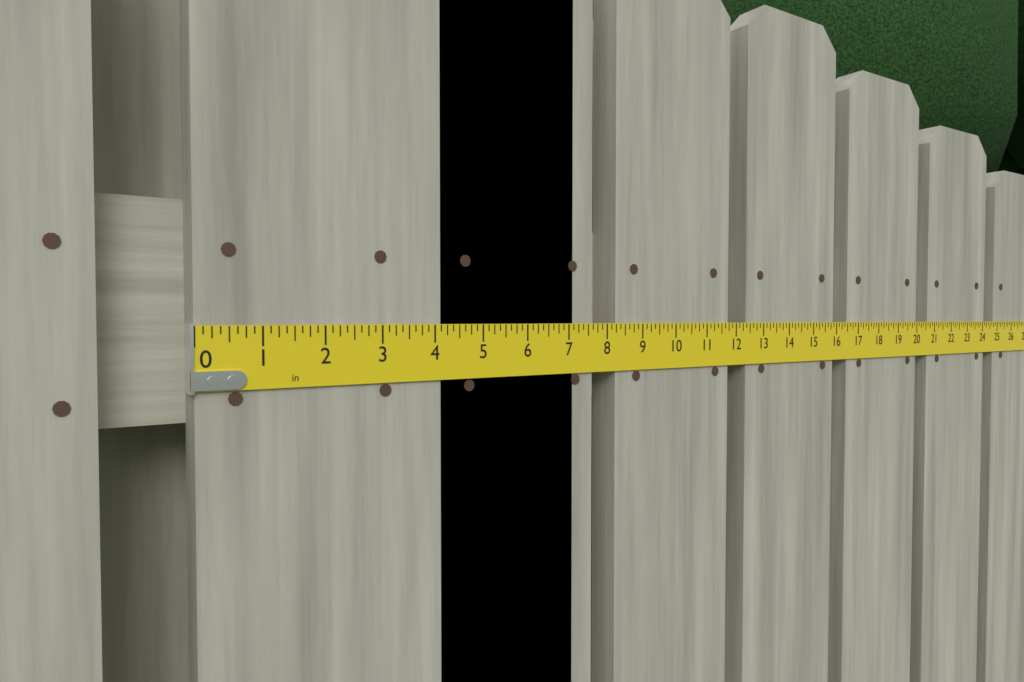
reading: 7.125 in
